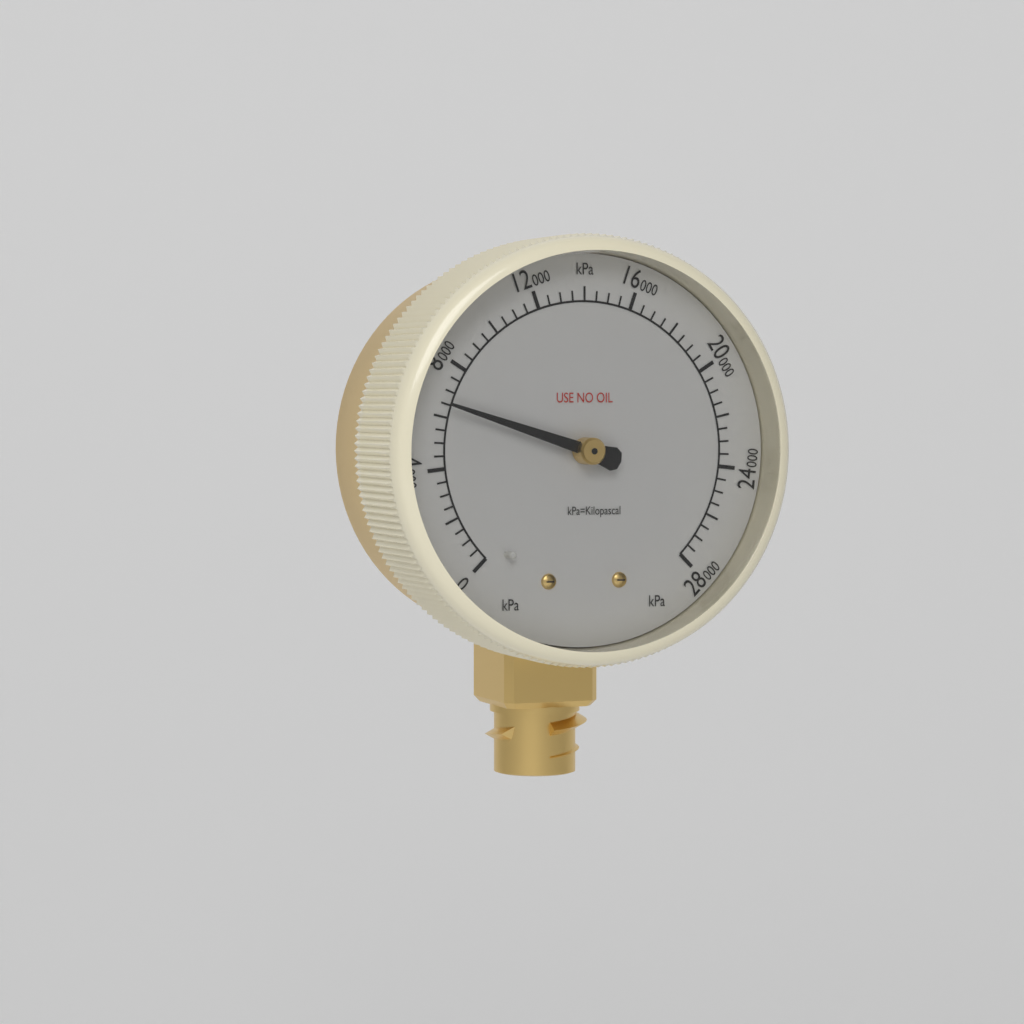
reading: 6500 kPa
